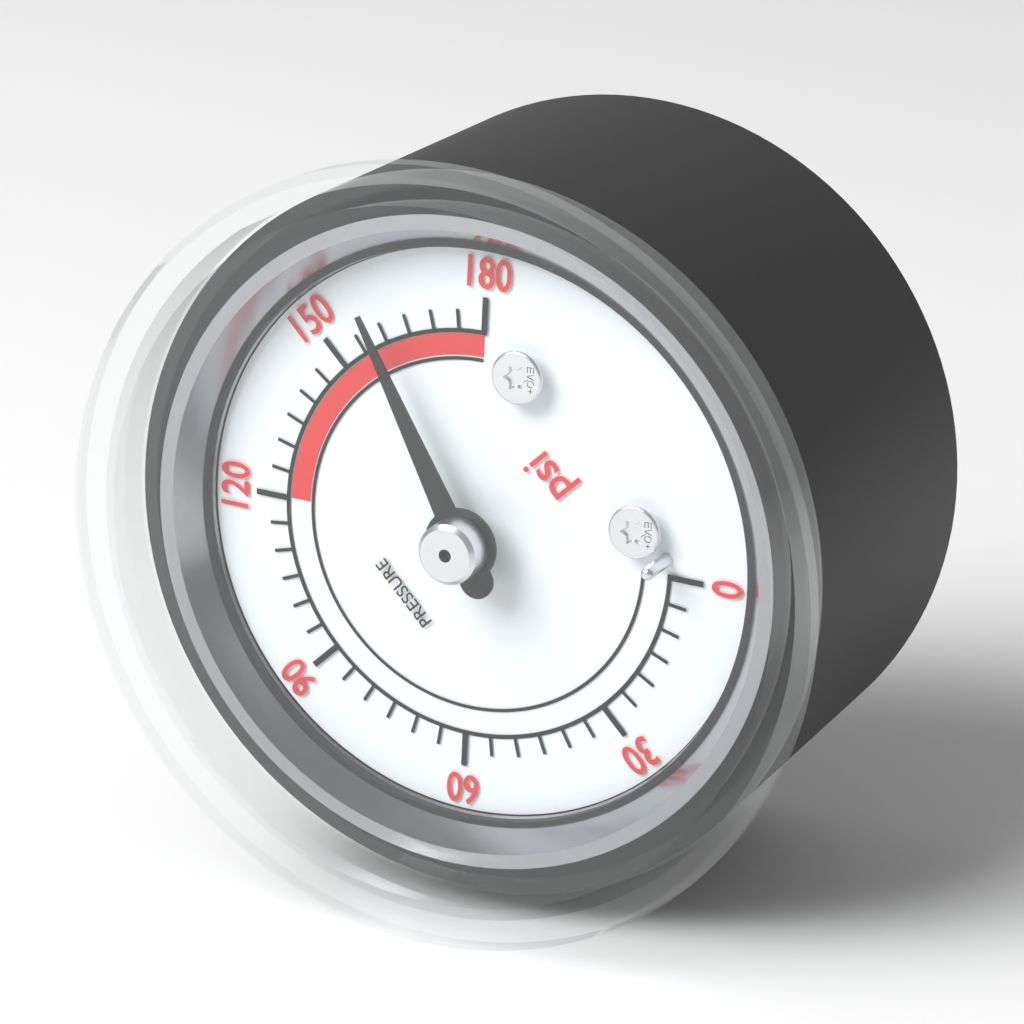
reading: 160 psi
